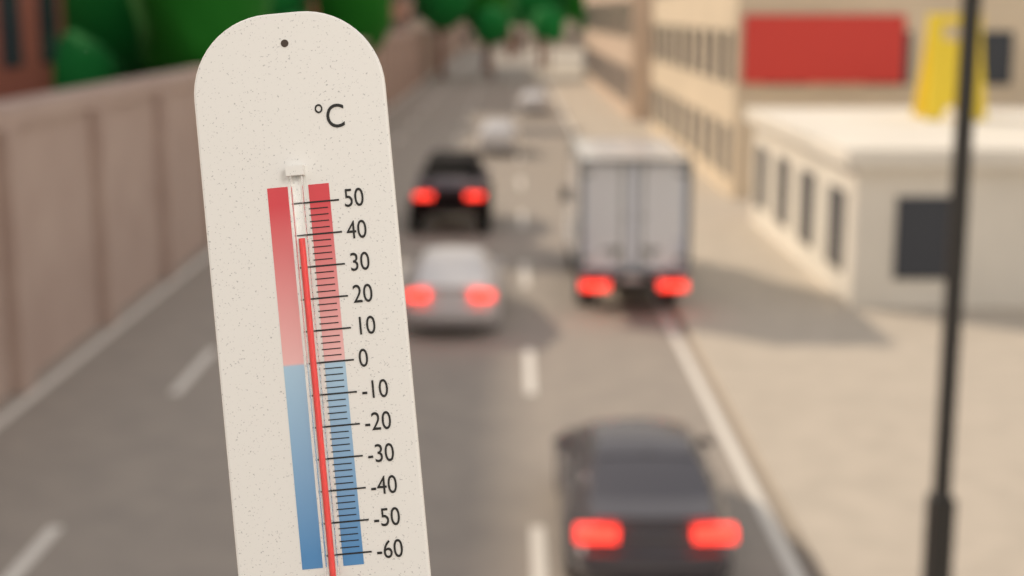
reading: 39 °C
